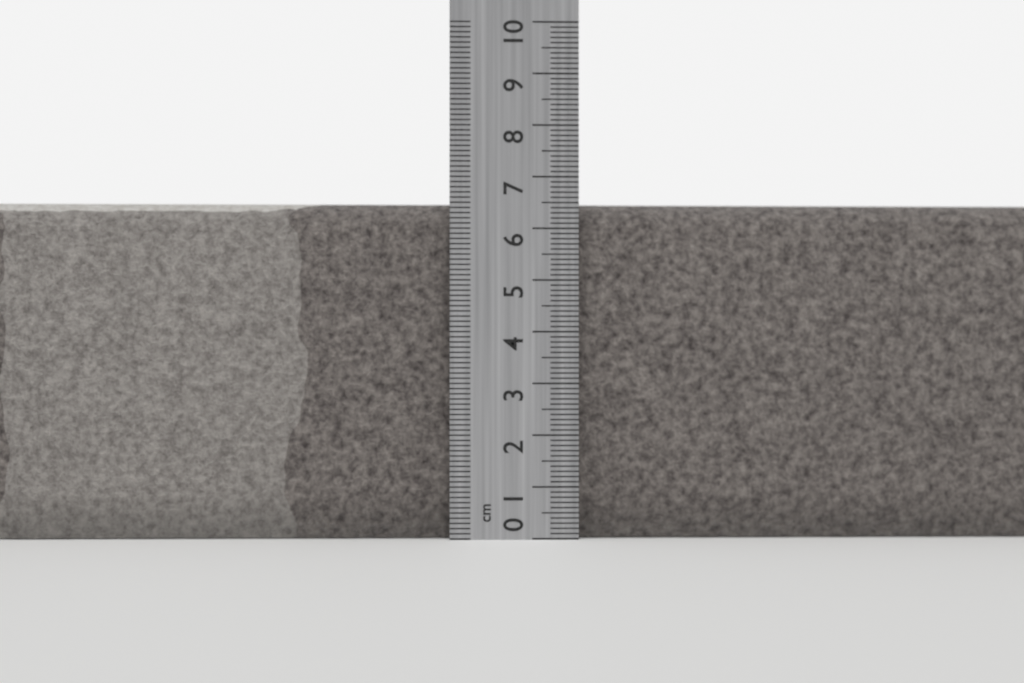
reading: 6.5 cm
